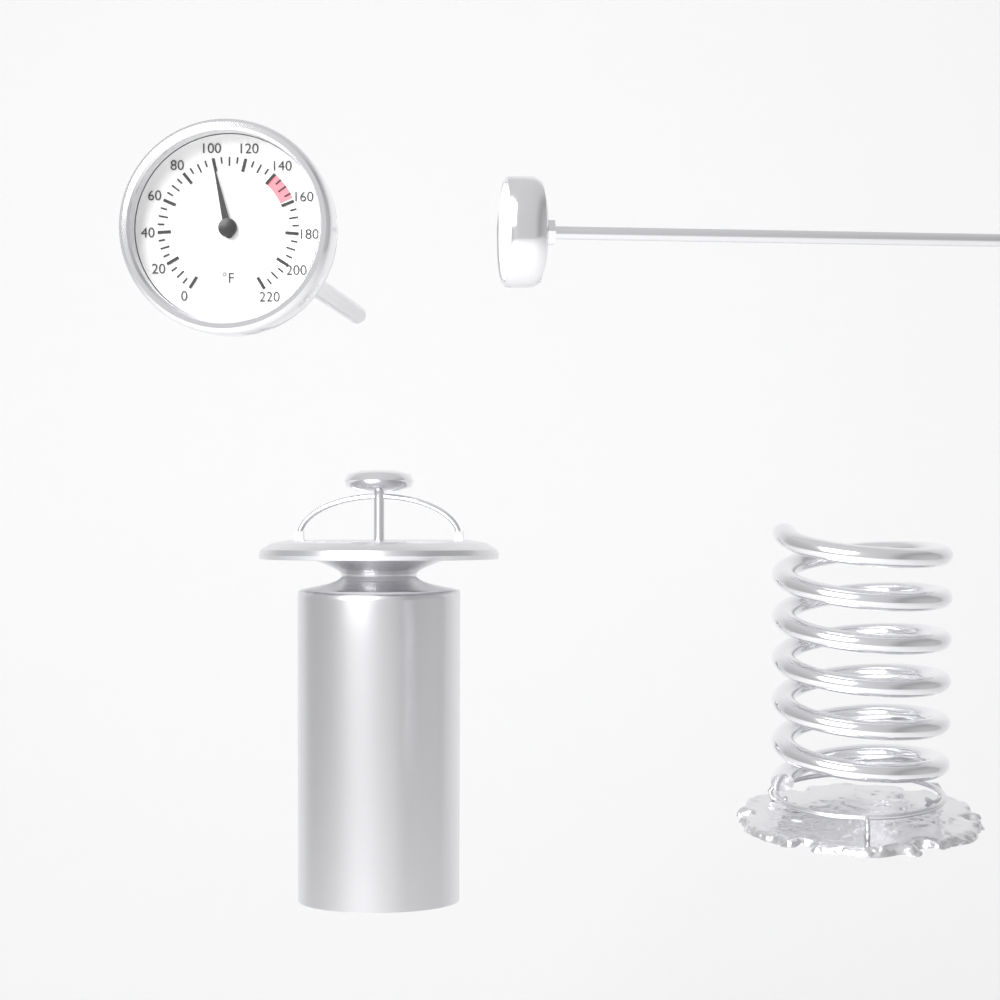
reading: 100 °F
